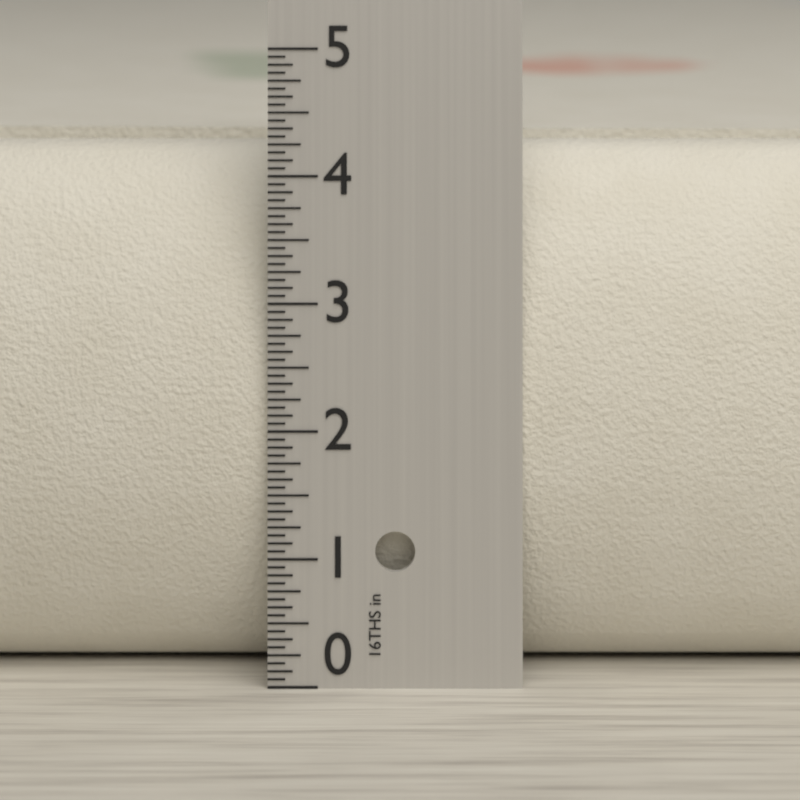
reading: 4.1875 in
